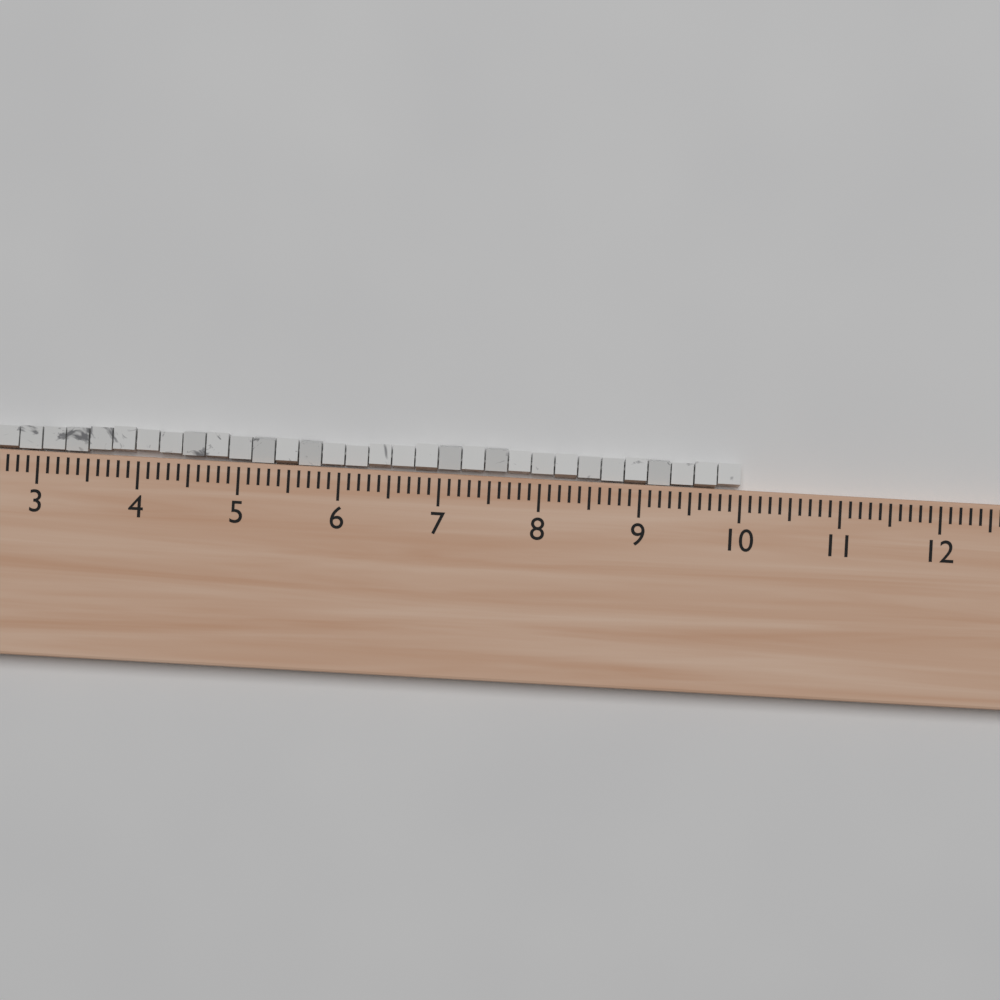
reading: 10.0 (no unit)
